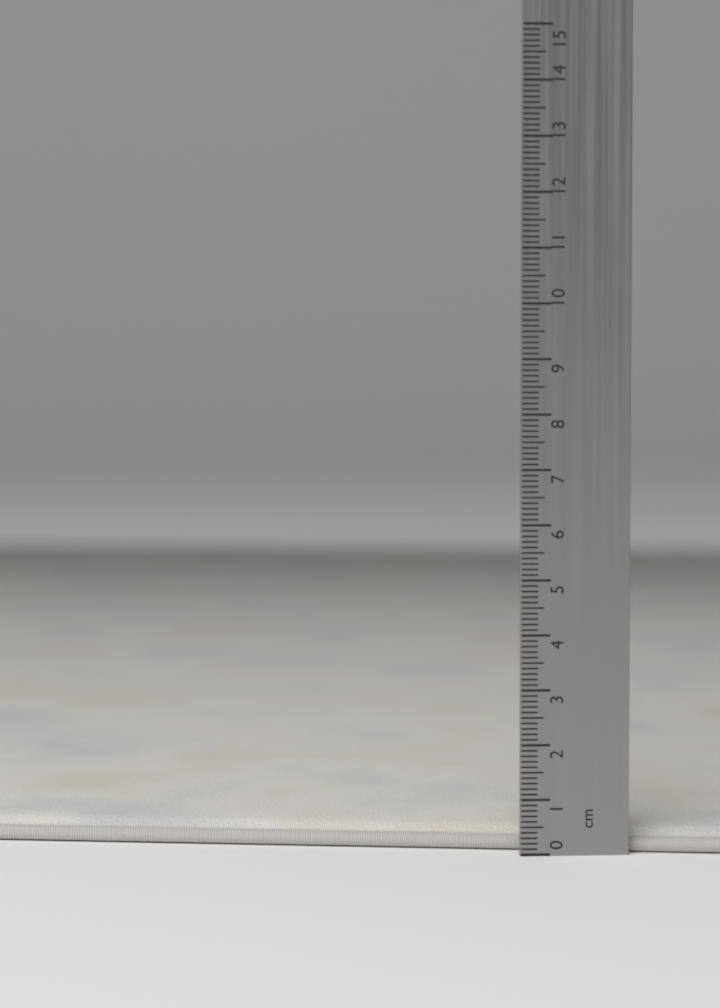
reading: 0.4 cm
